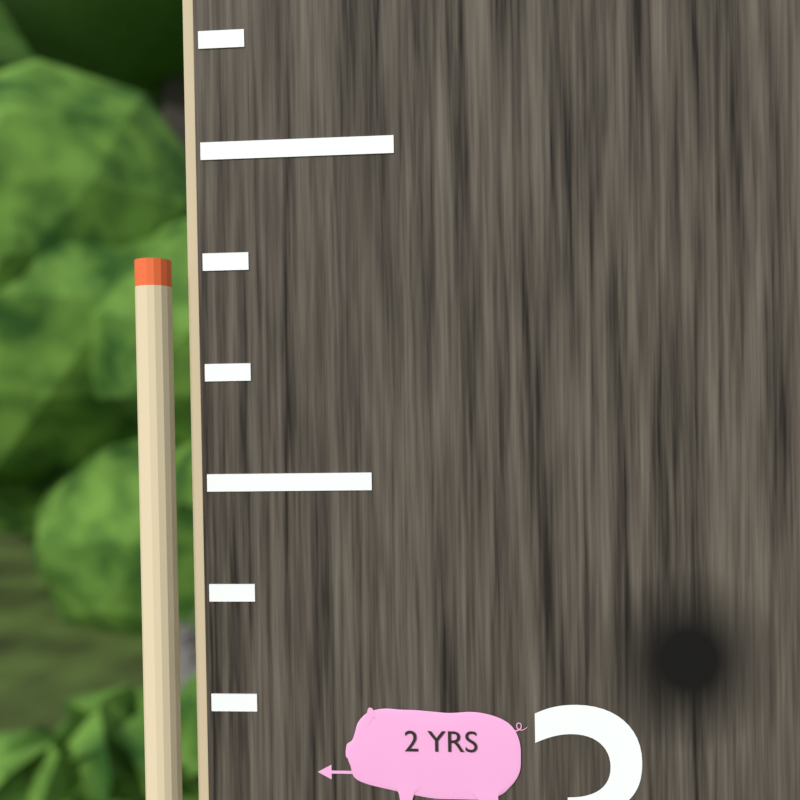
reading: 3.416667 (no unit)
